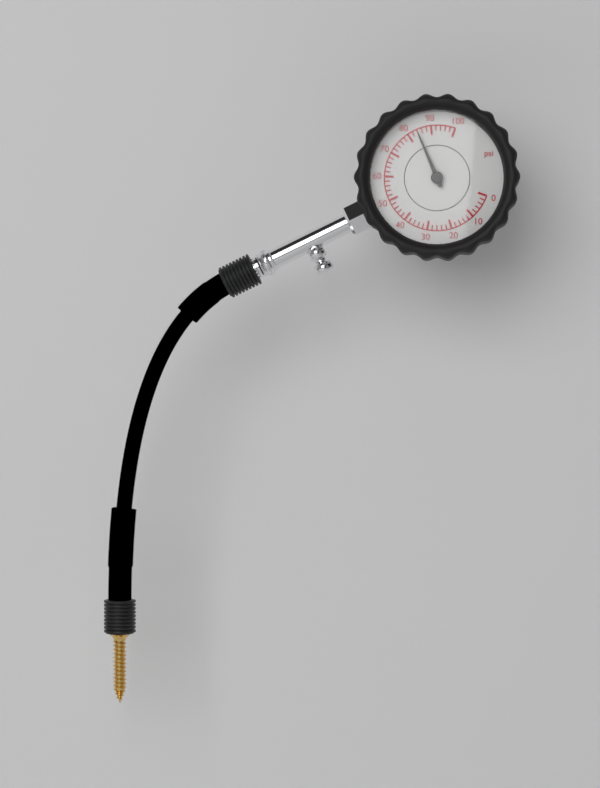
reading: 84 psi
